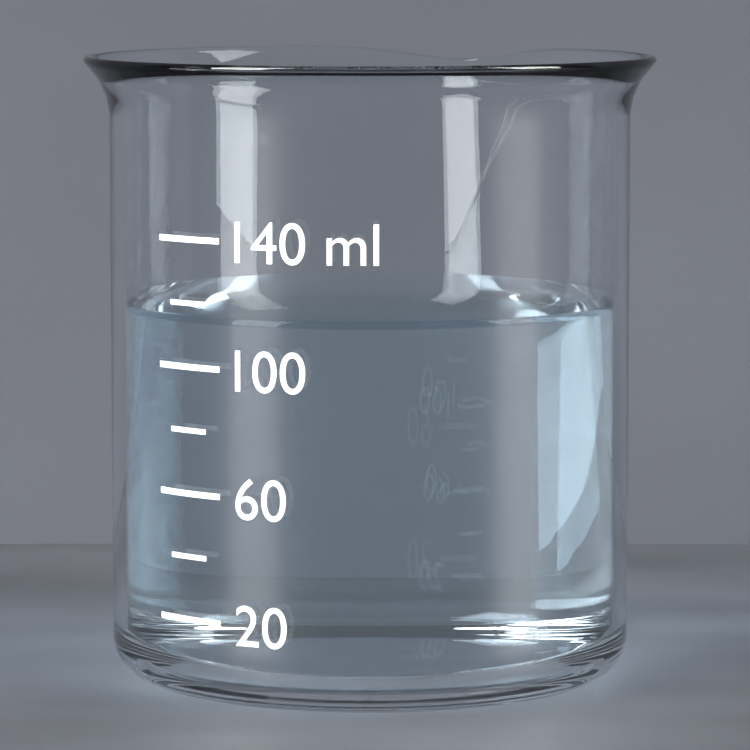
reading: 116 ml
